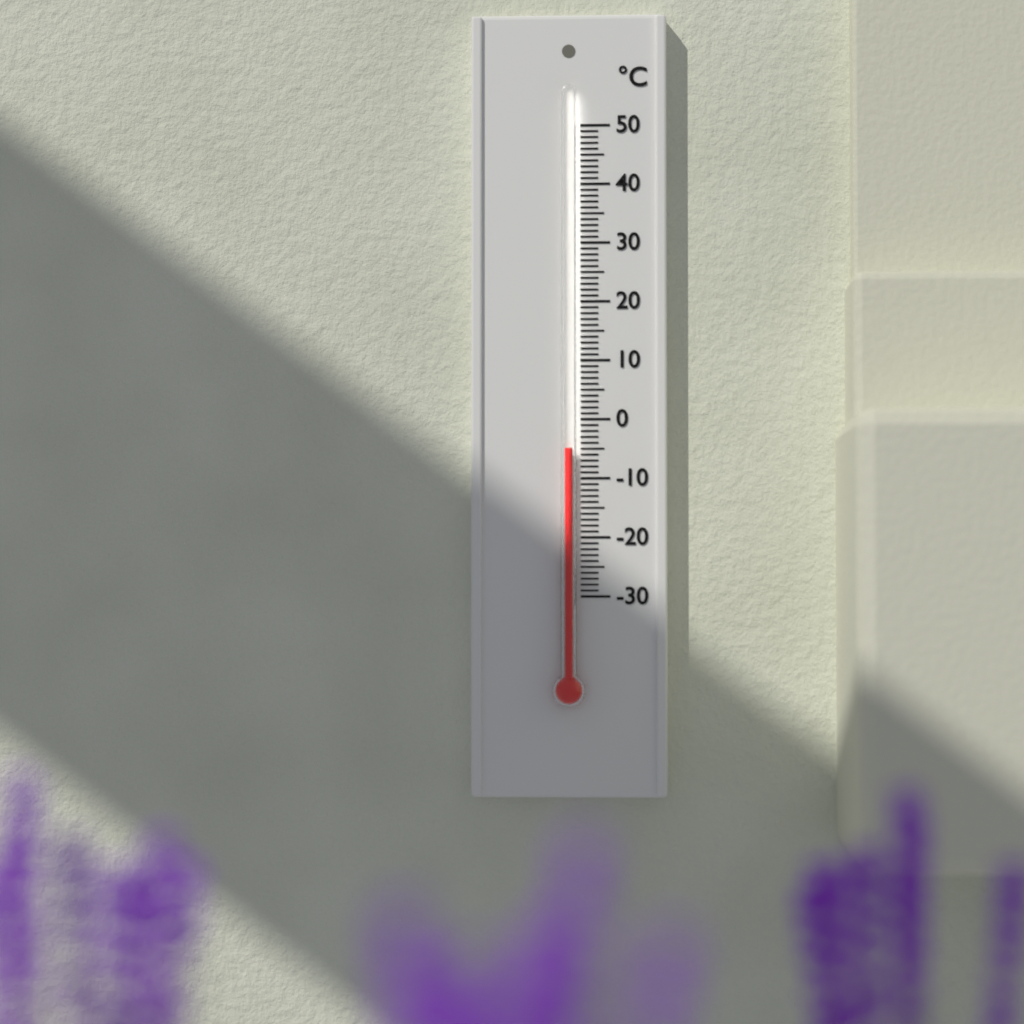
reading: -5 °C
